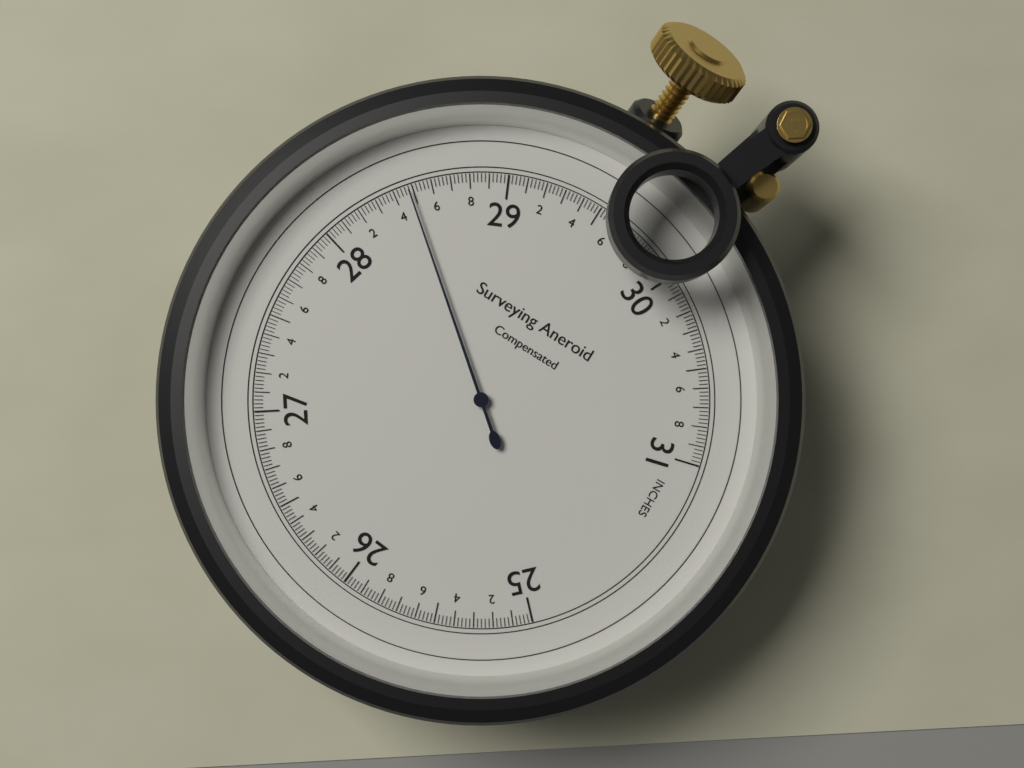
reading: 28.48 inches
